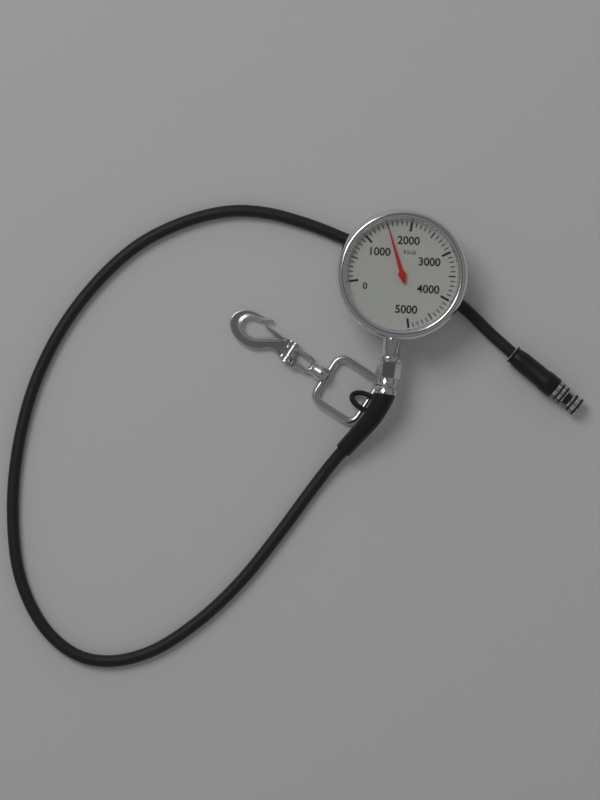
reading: 1500 psi
